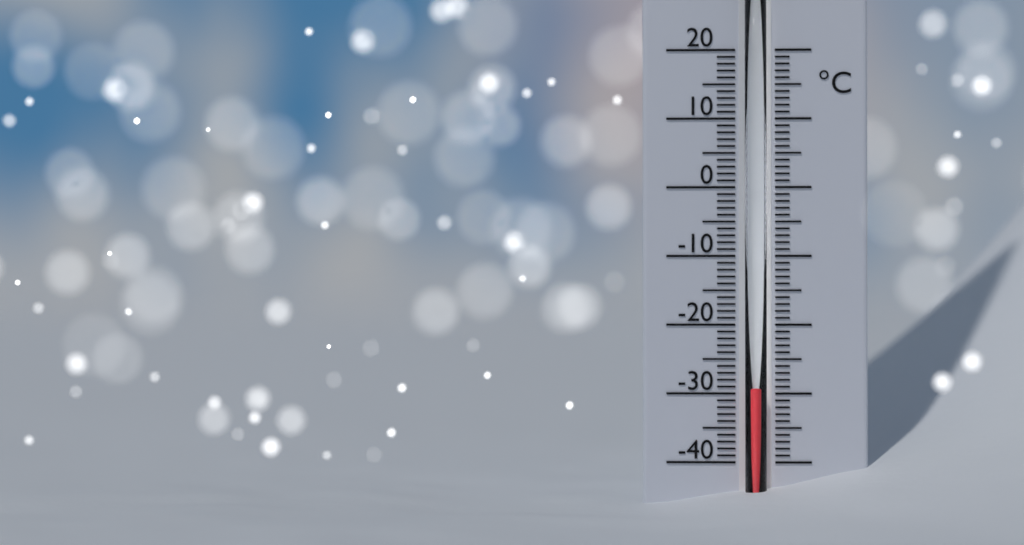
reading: -29 °C
